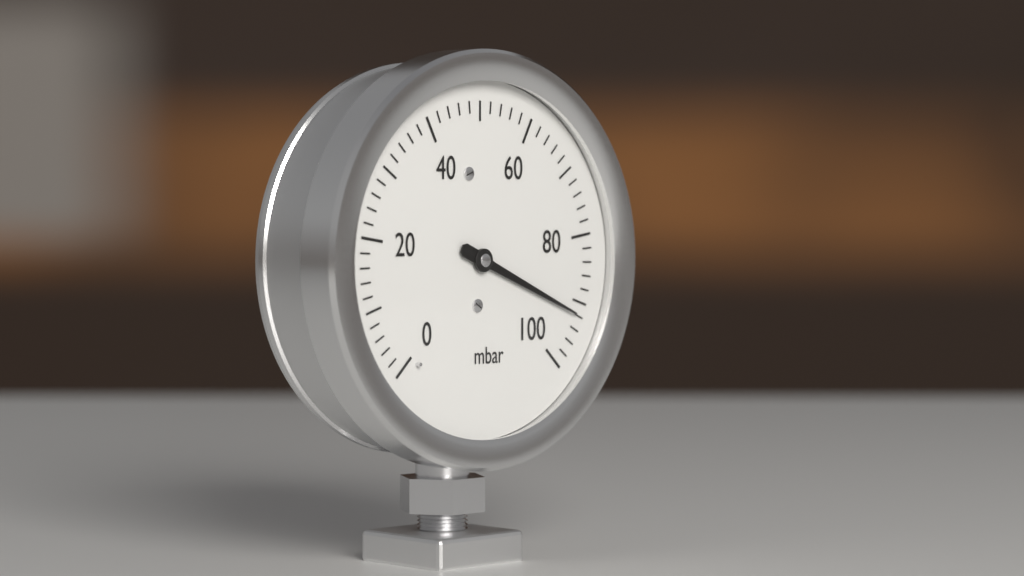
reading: 92 mbar
